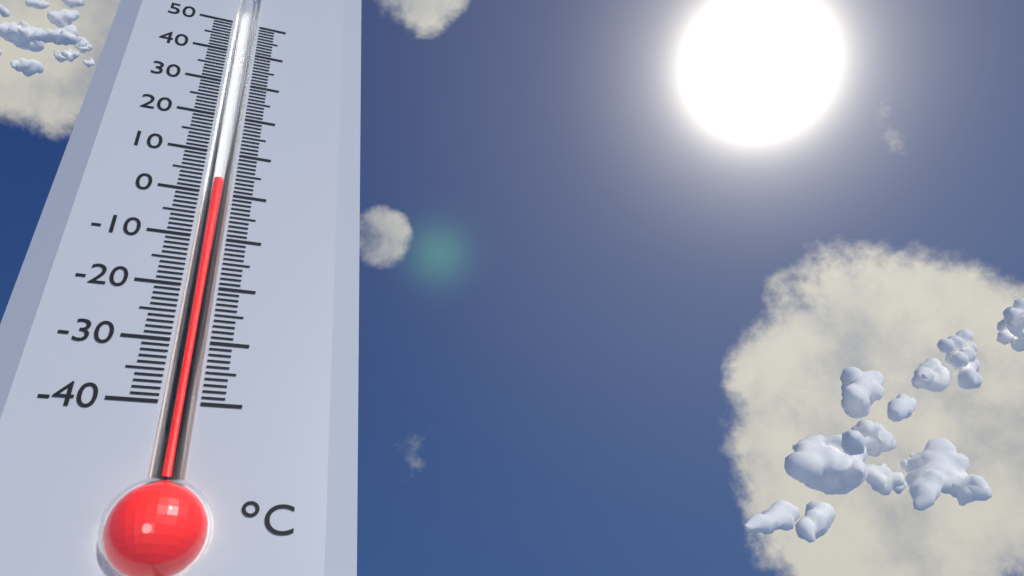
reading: 3 °C
